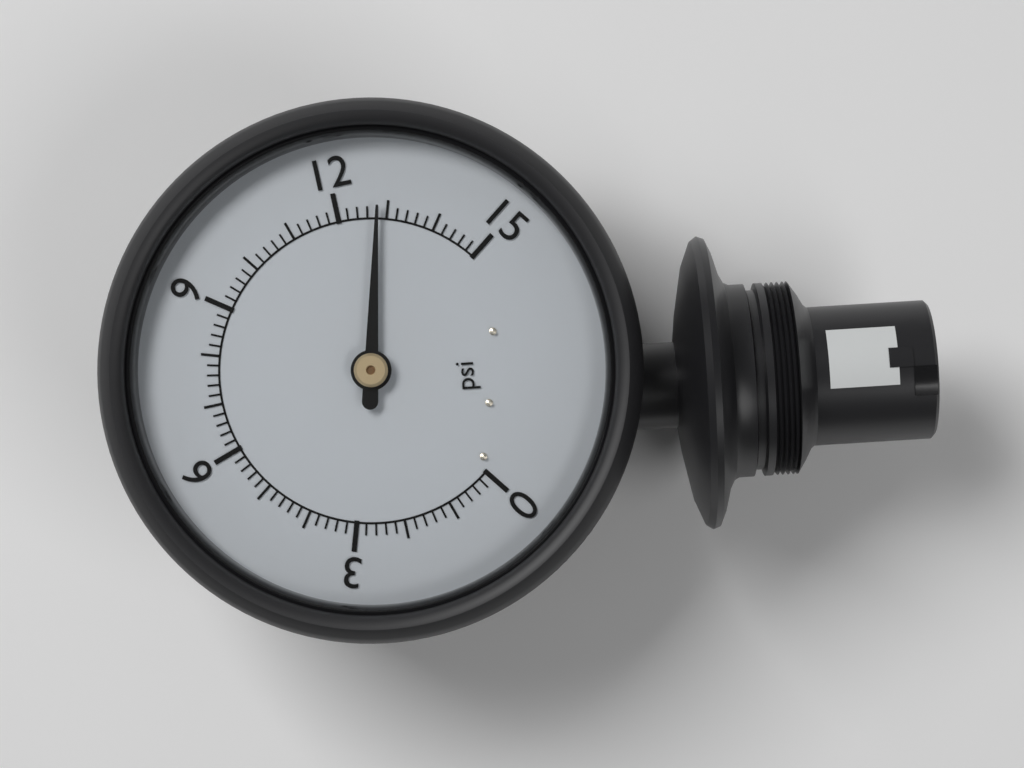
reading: 12.8 psi
